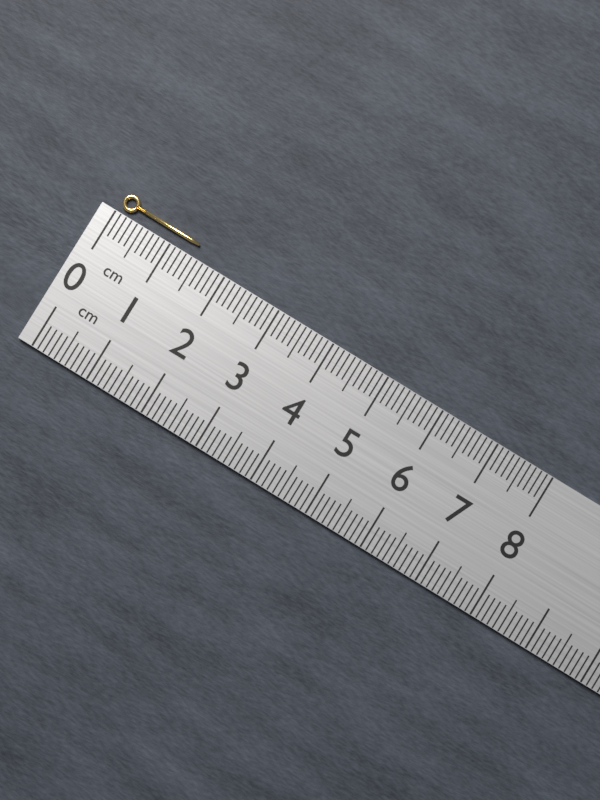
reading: 1.4 cm
